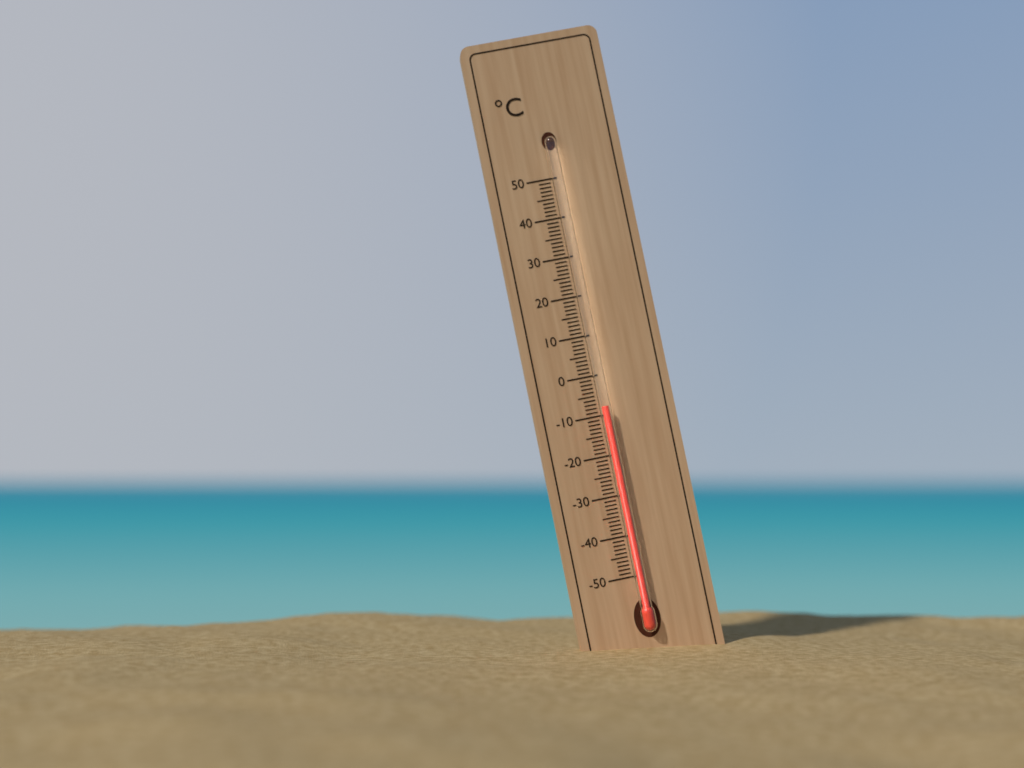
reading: -8 °C
